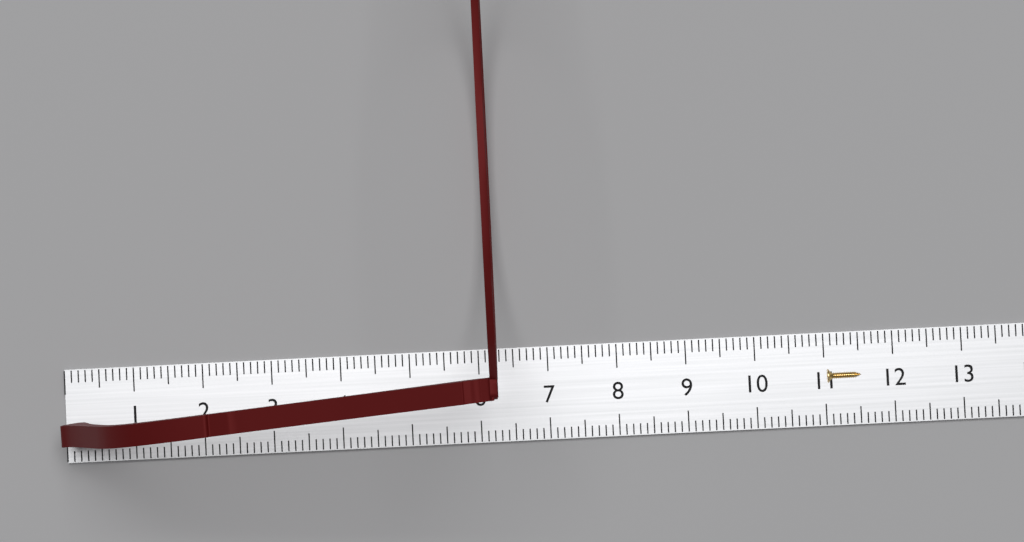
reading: 6.3 cm
